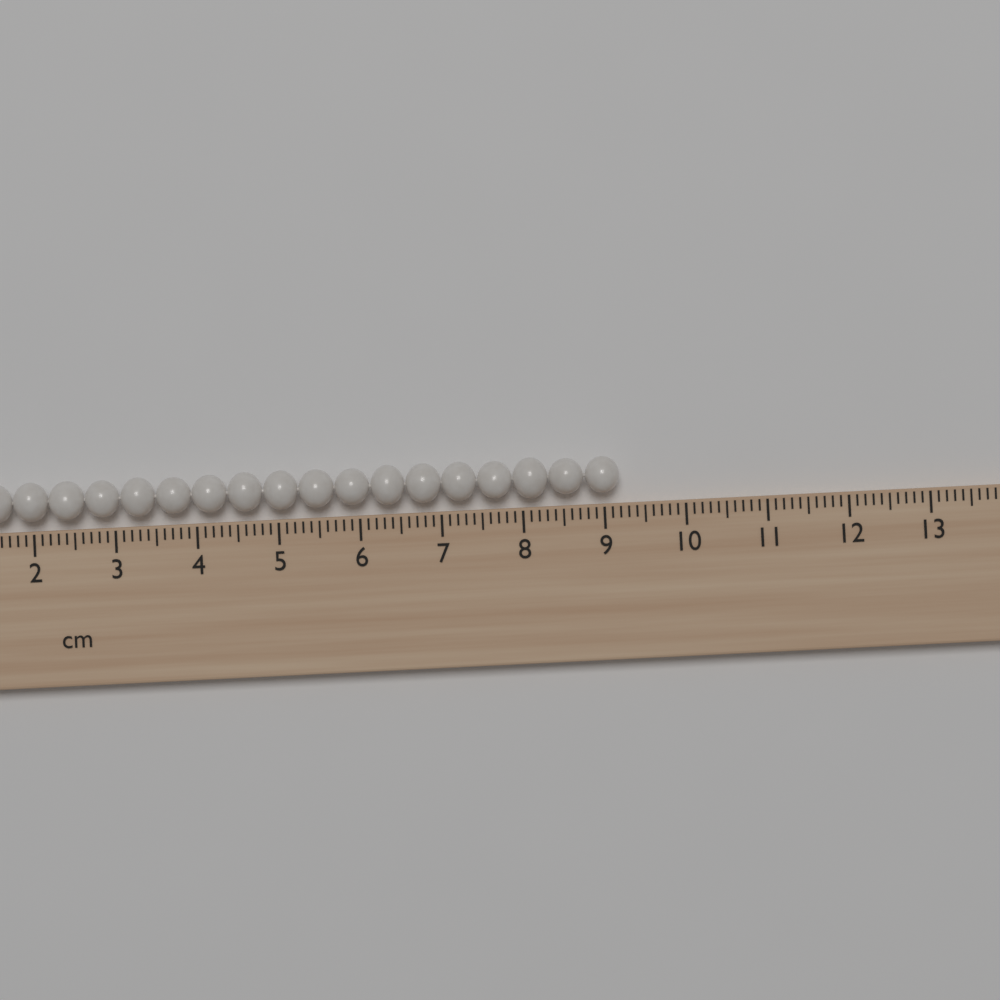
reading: 9.2 cm
